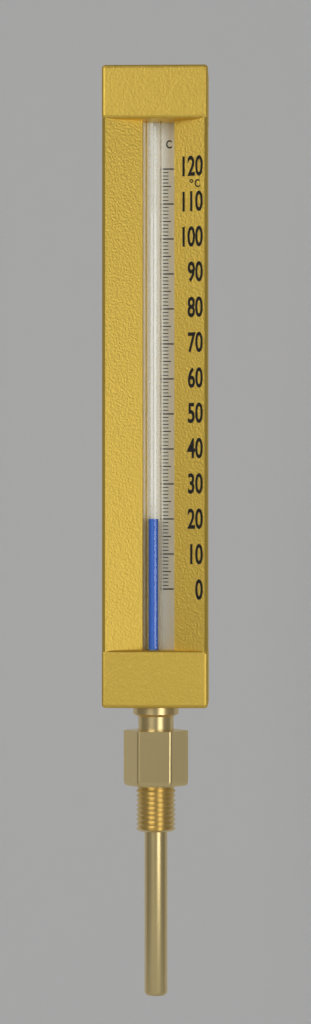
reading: 20 °C
